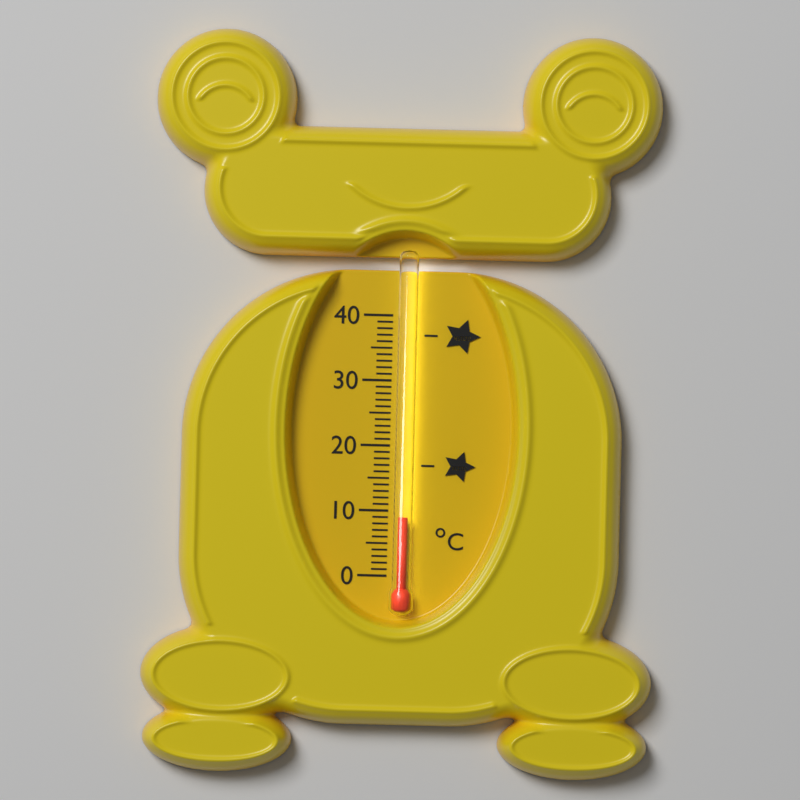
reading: 9 °C
